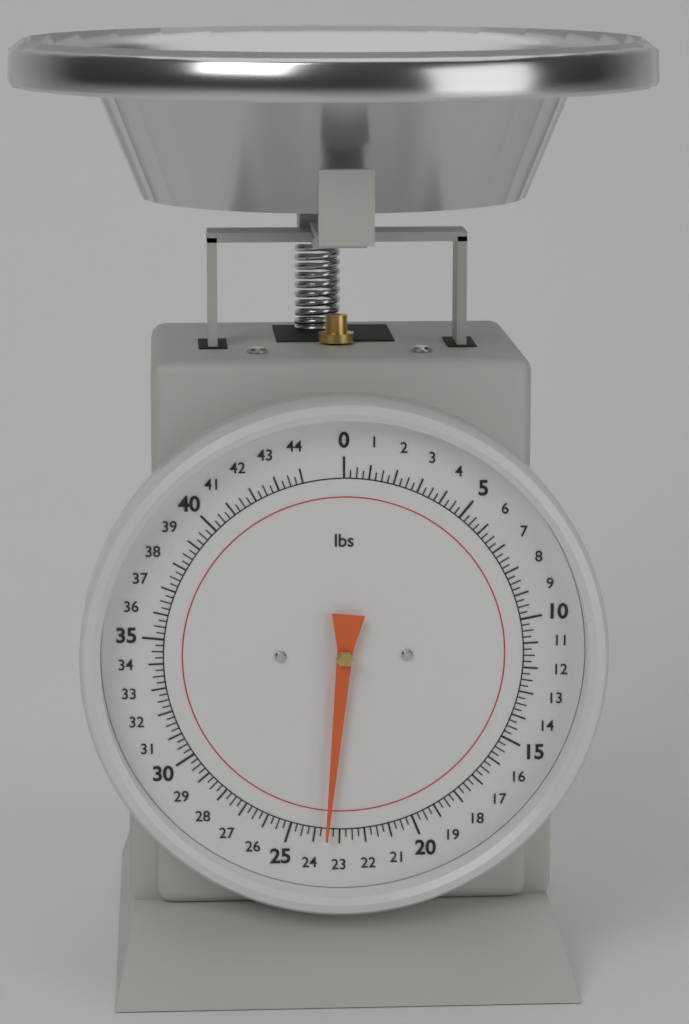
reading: 23.50 lbs
